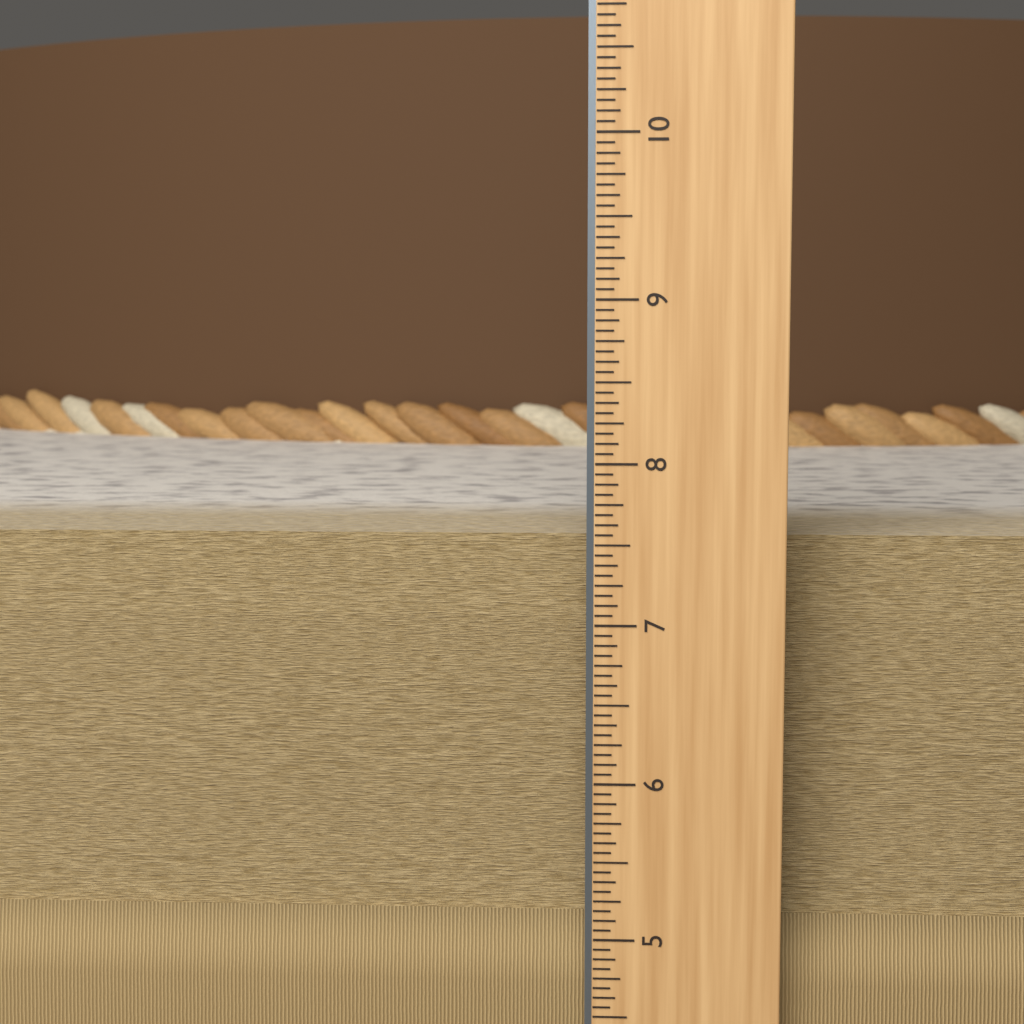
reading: 7.5000 in
